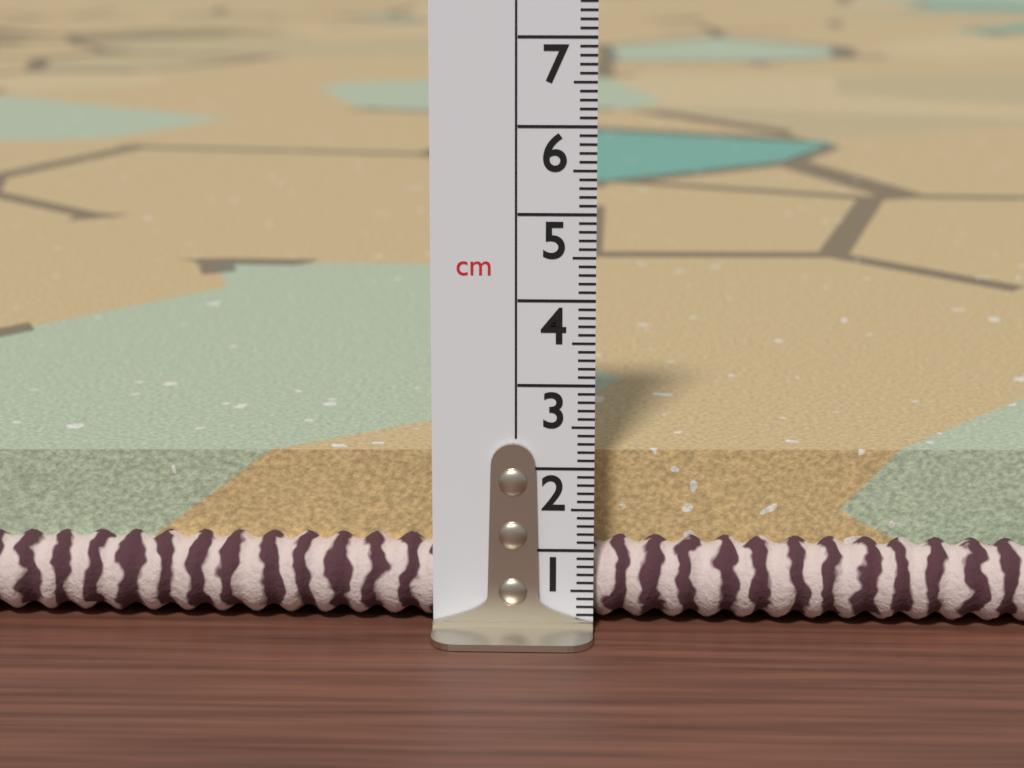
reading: 2.0 cm
